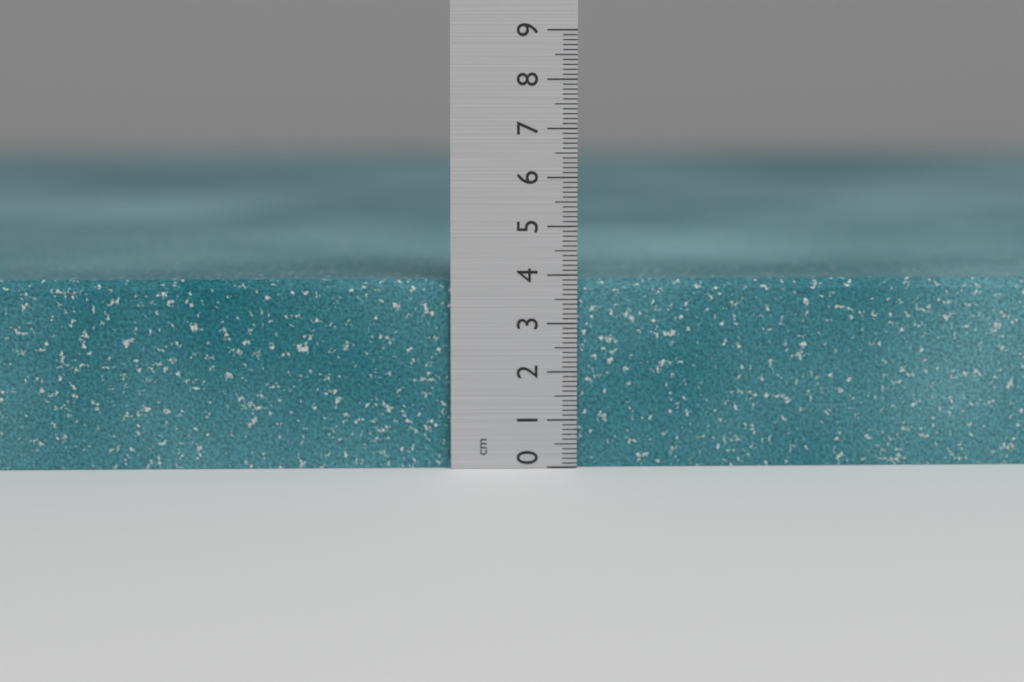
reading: 3.9 cm
